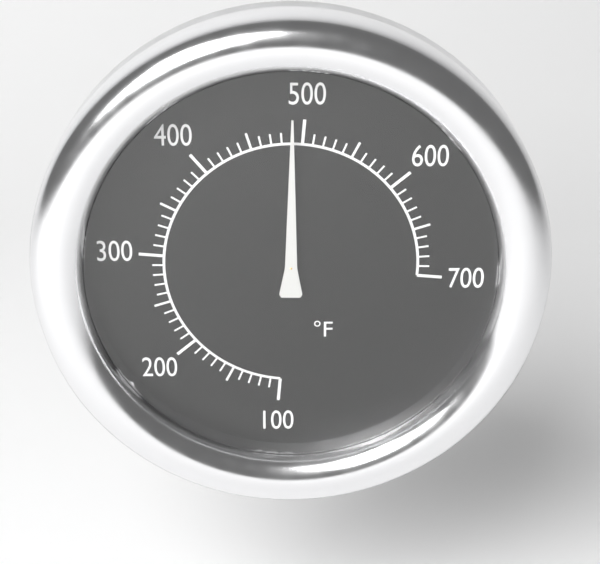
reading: 490 °F
